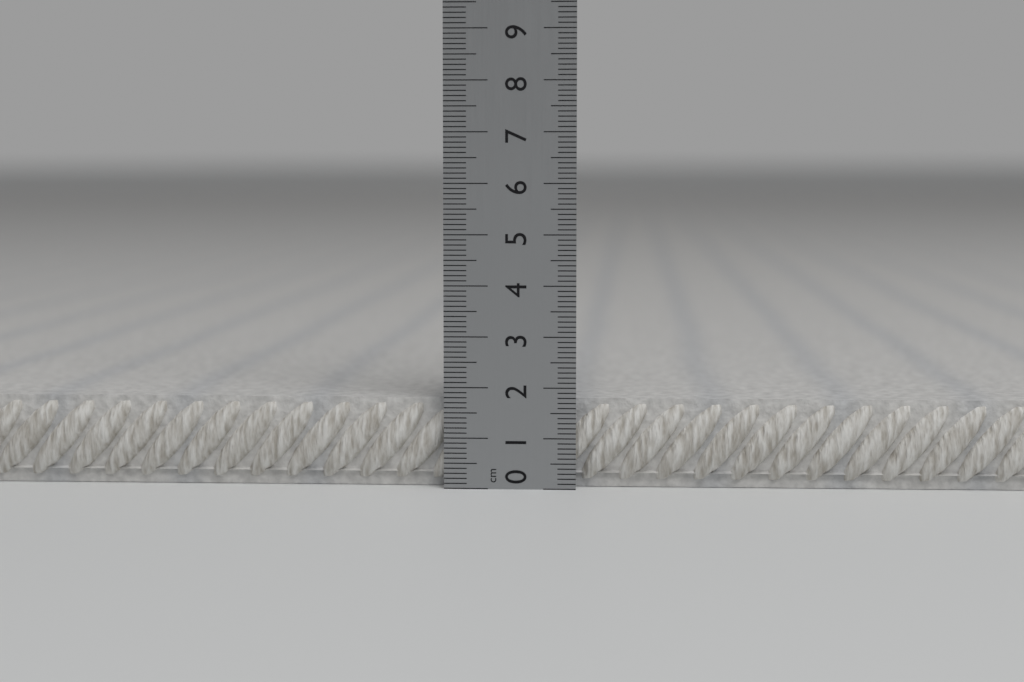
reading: 1.8 cm
